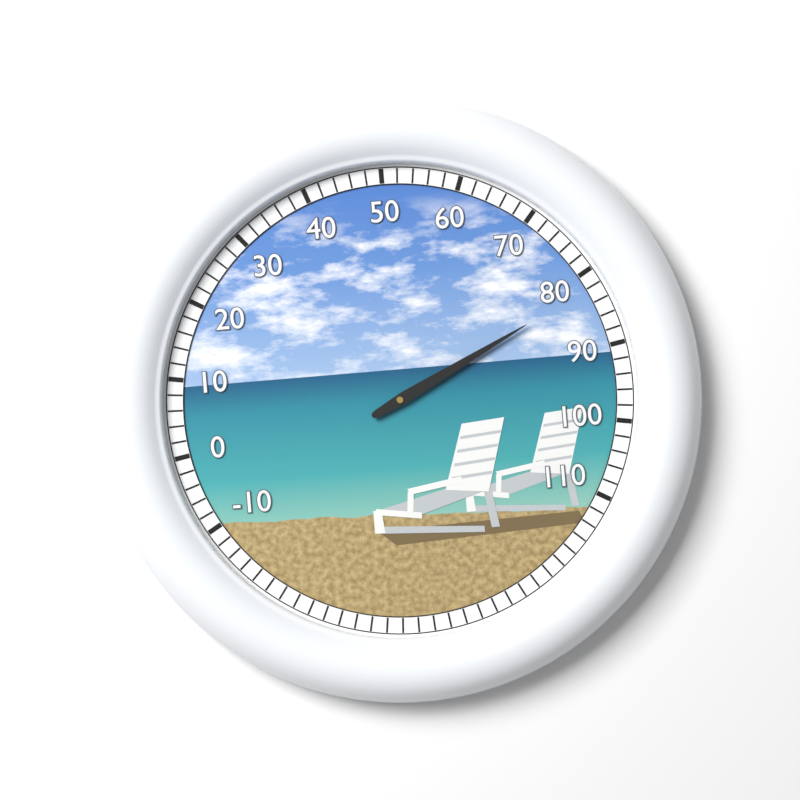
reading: 82 (no unit)
